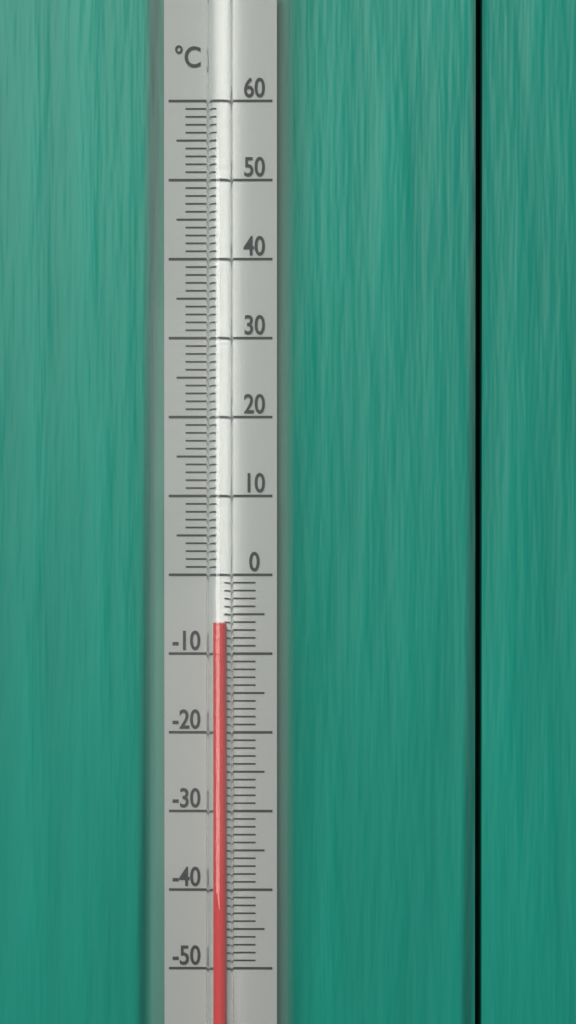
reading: -6 °C
